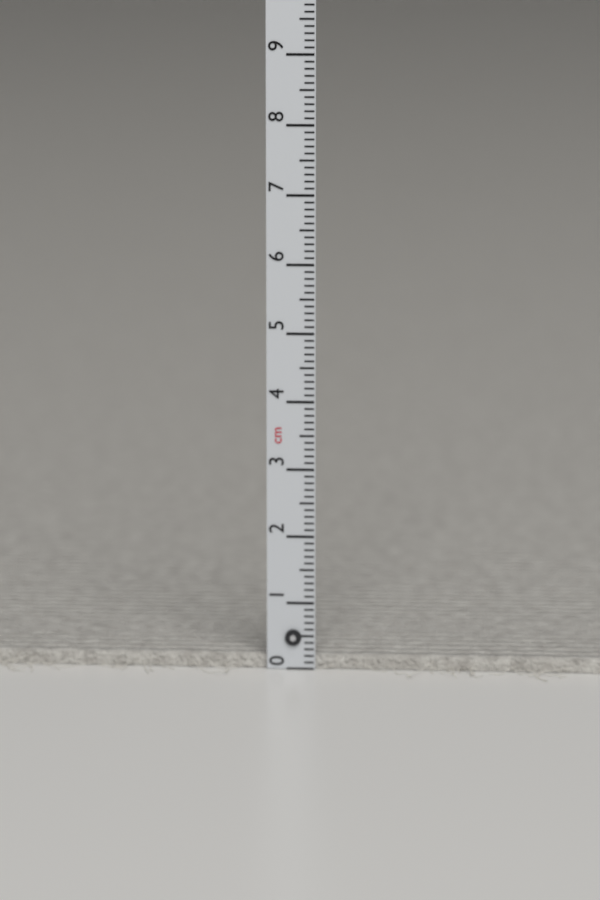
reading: 0.2 cm
